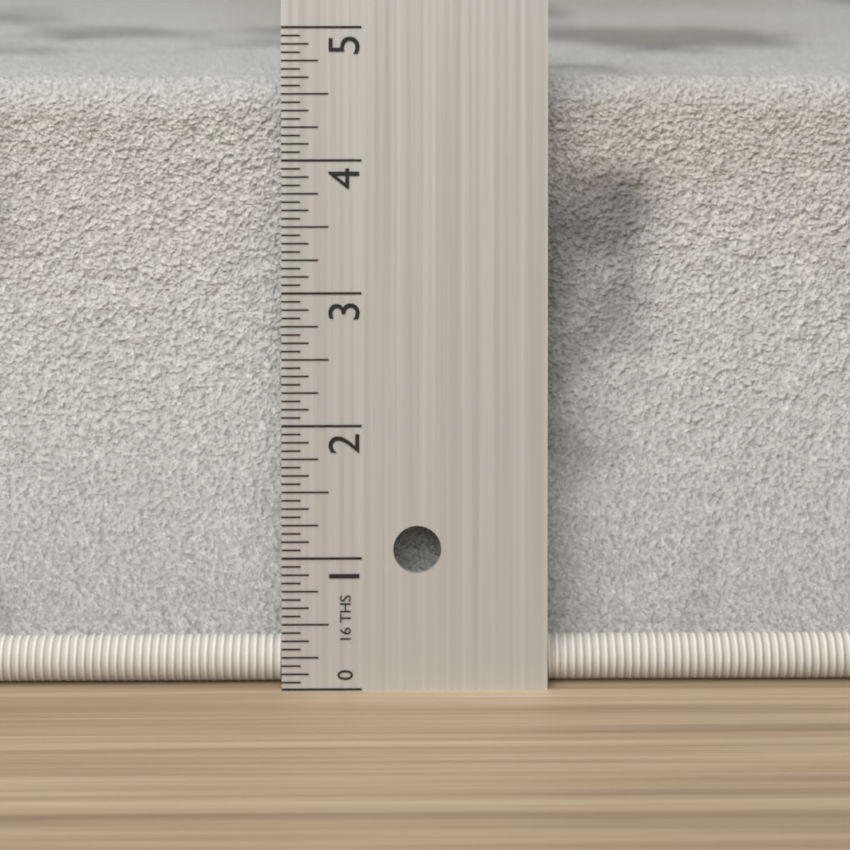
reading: 4.5625 in
